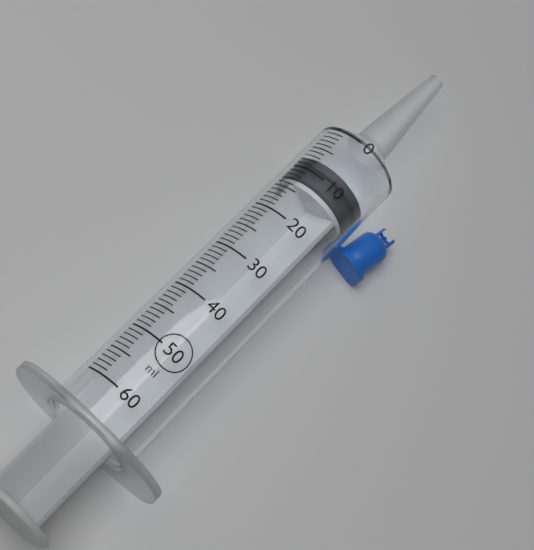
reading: 7 ml
